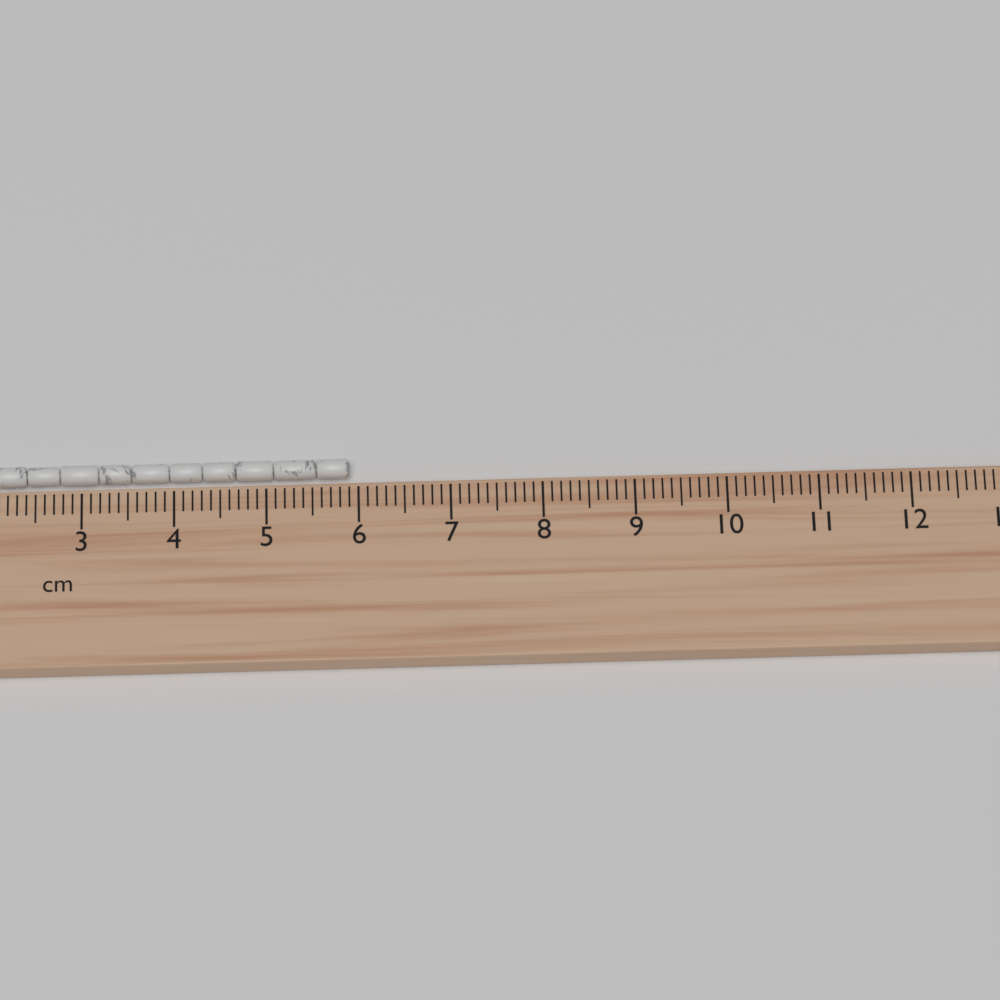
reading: 5.9 cm
